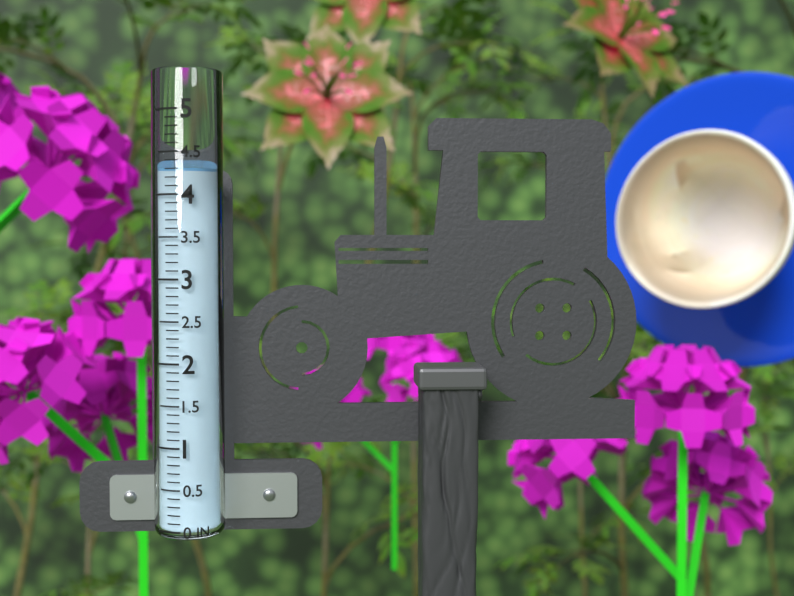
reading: 4.3 in
